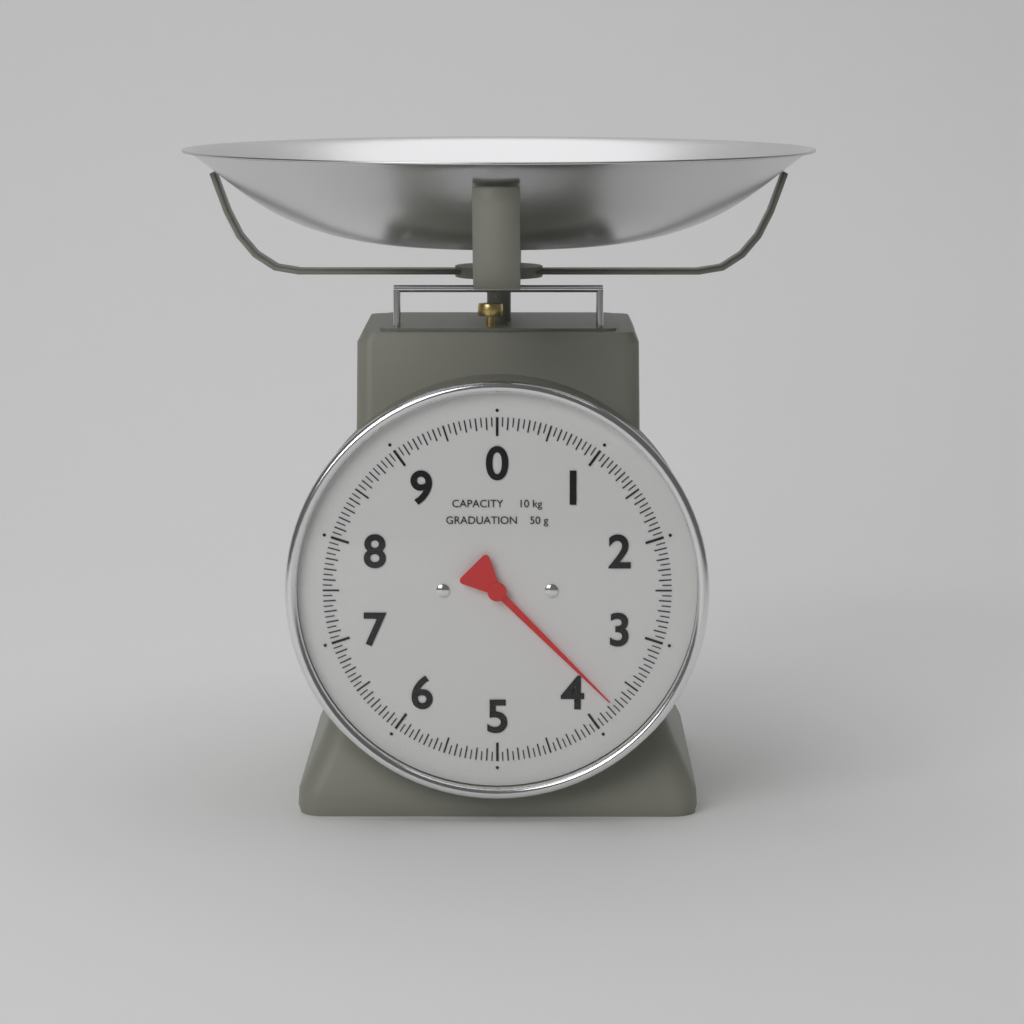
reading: 3.75 kg
